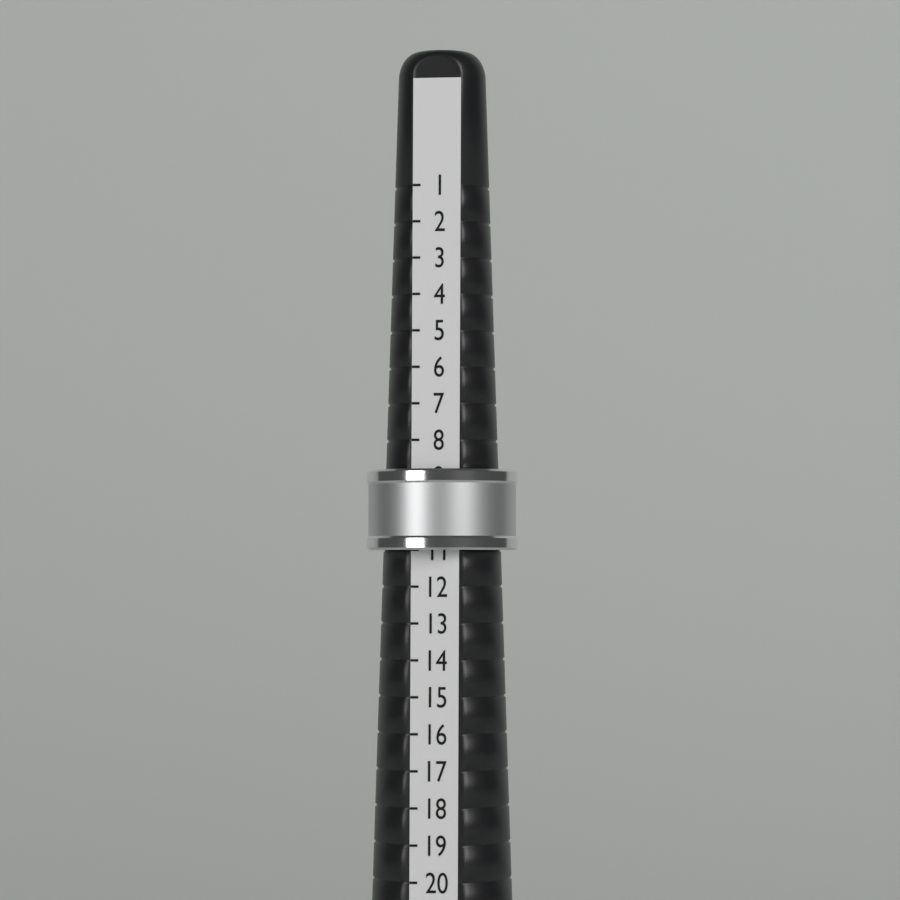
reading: 11 (no unit)
